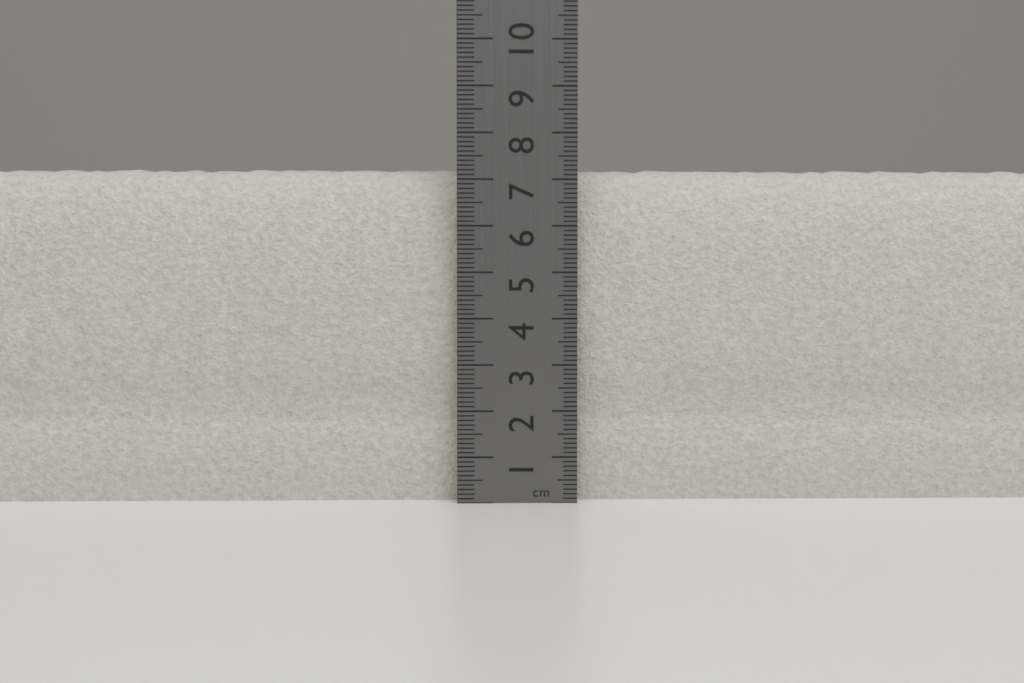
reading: 7.3 cm
